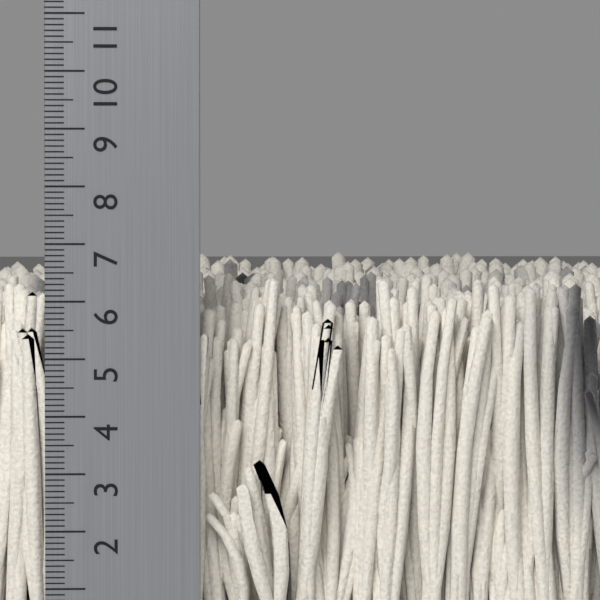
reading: 6.5 cm
